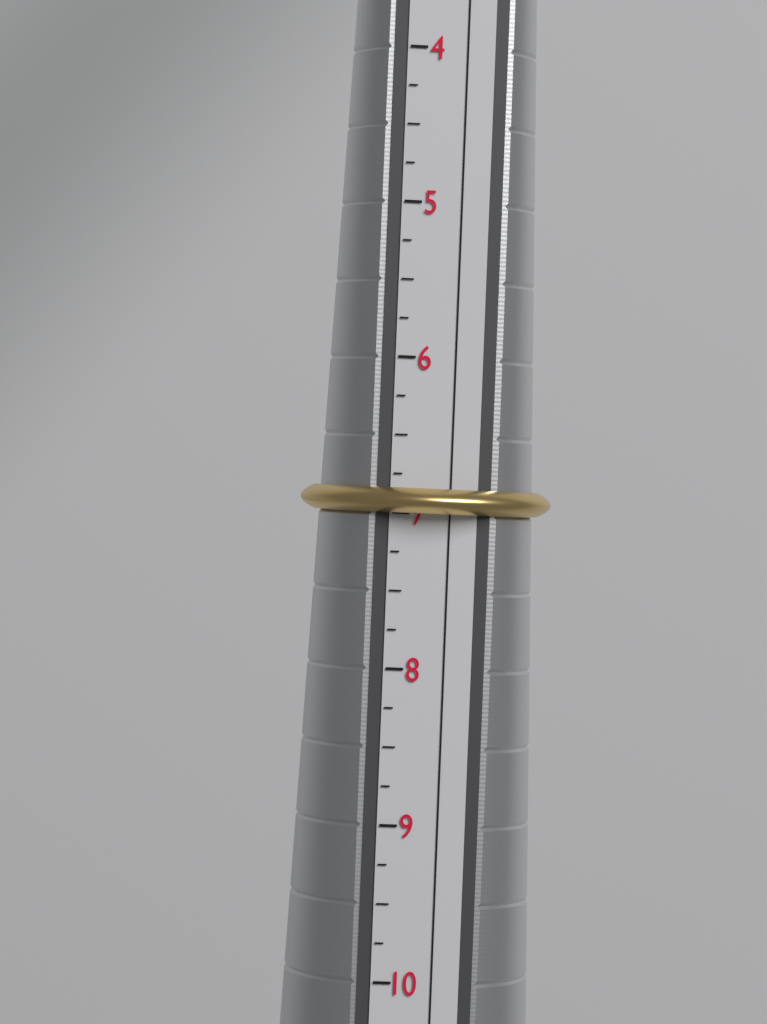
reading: 7.00 (no unit)
